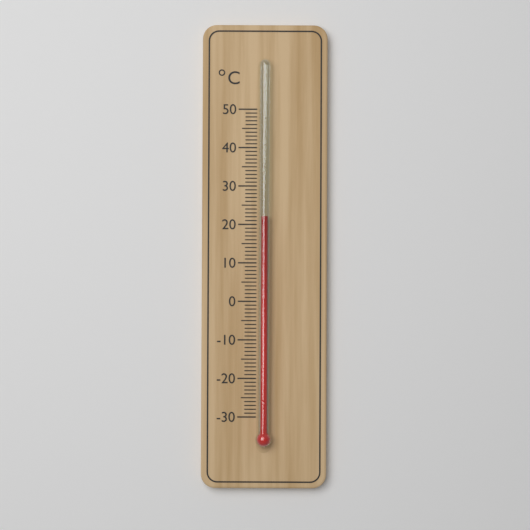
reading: 22 °C
